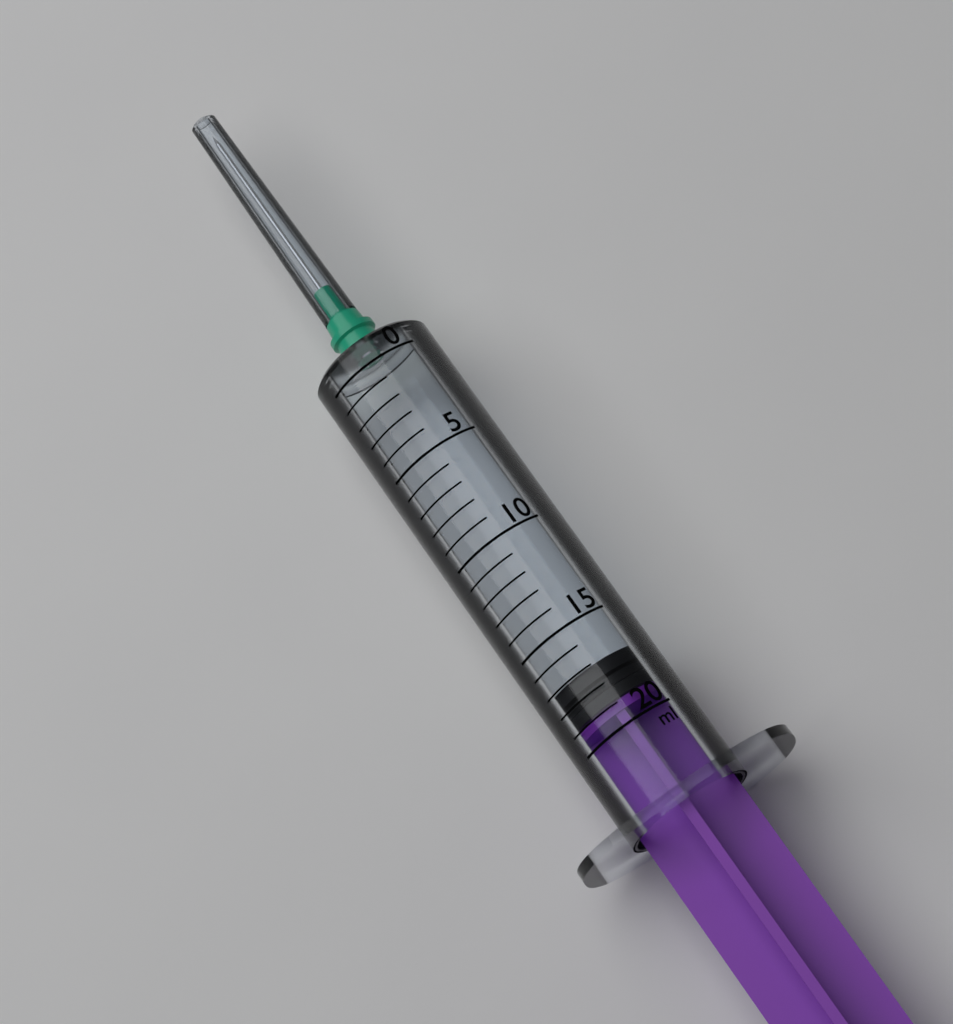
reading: 17 ml
